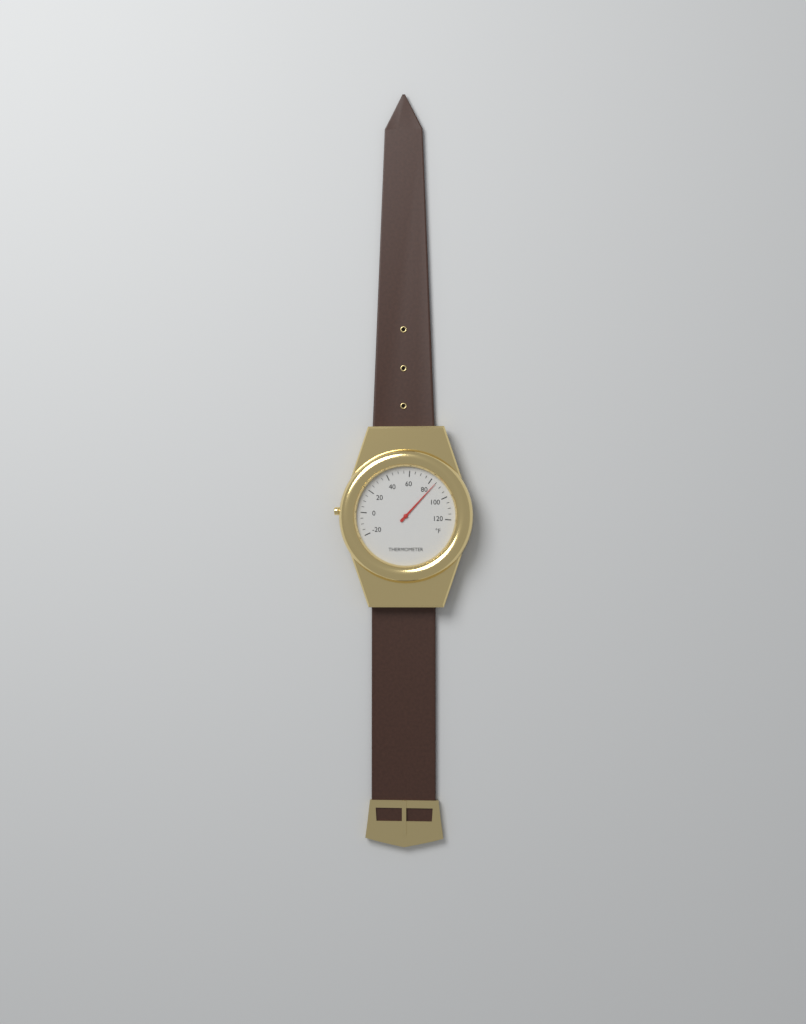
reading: 85 °F
